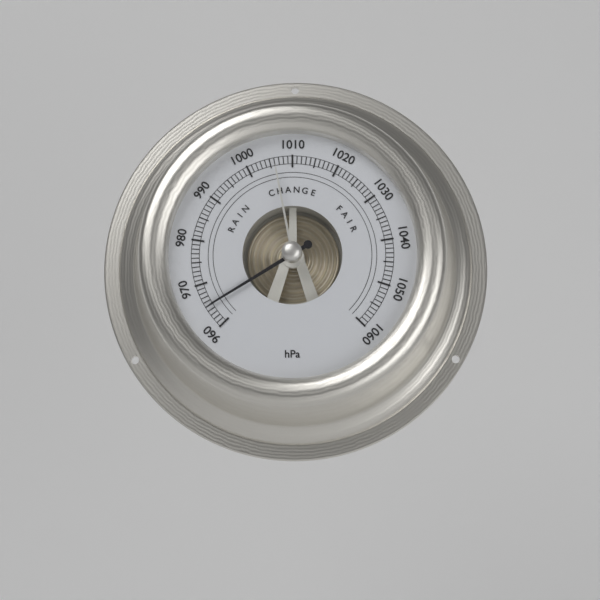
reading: 965 hPa
